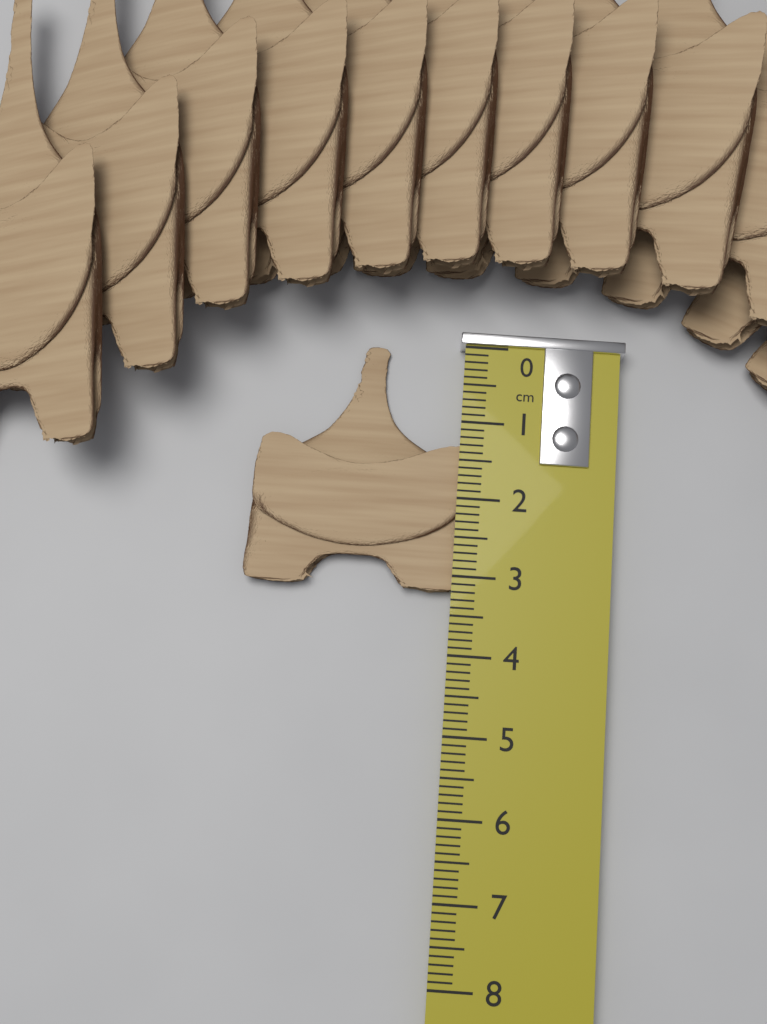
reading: 3.2 cm
